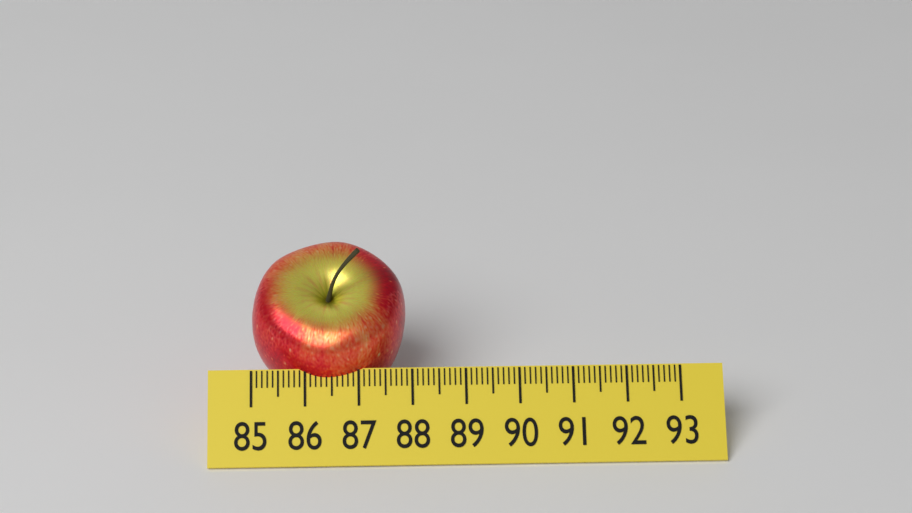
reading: 87.9 (no unit)
